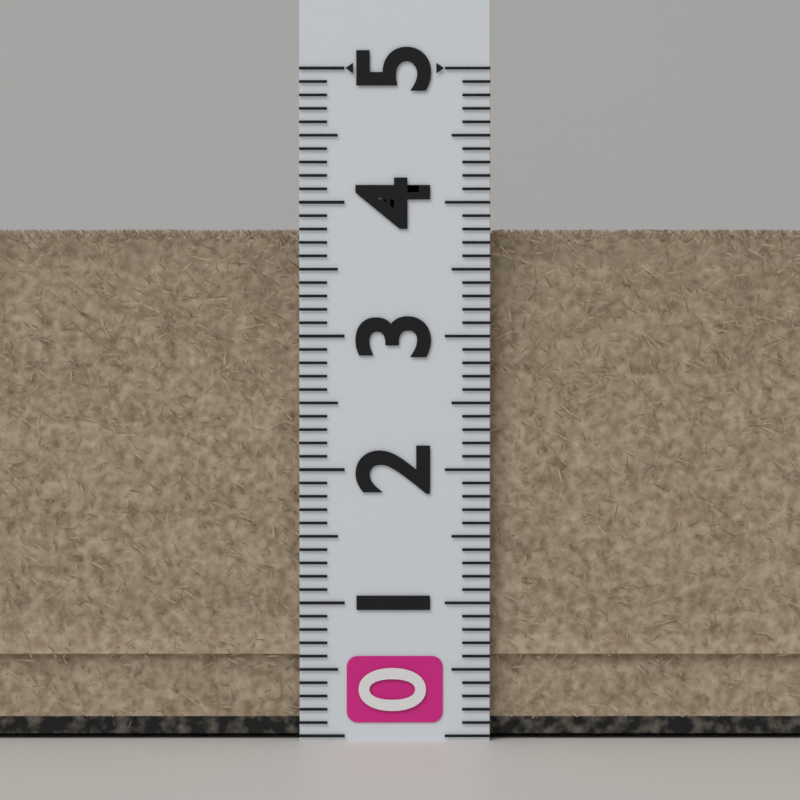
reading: 3.8 (no unit)
